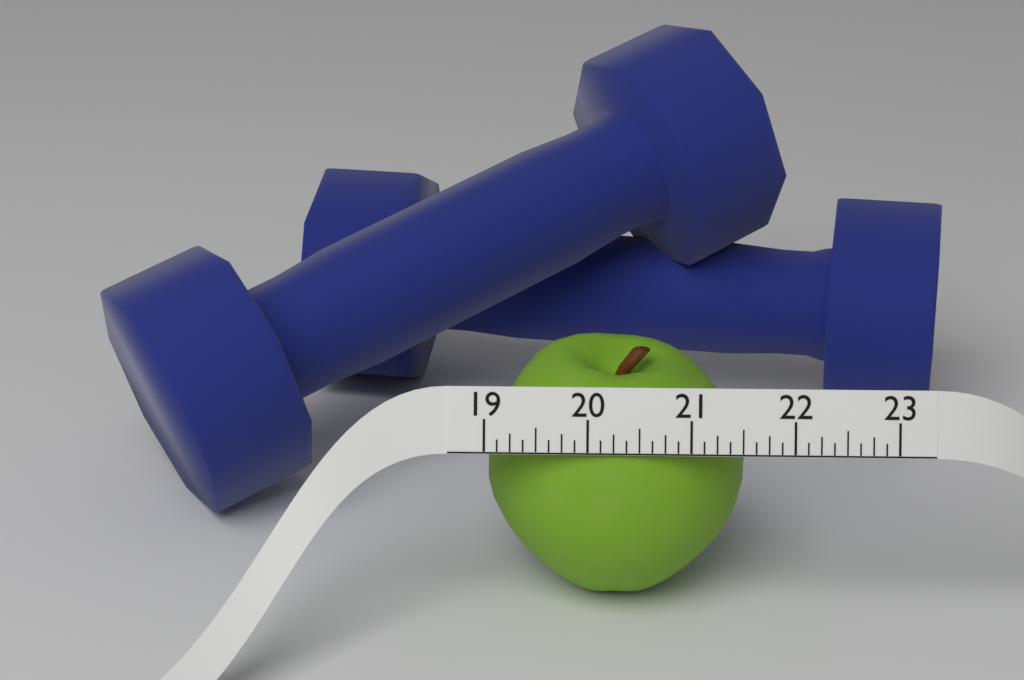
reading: 21.625 (no unit)
